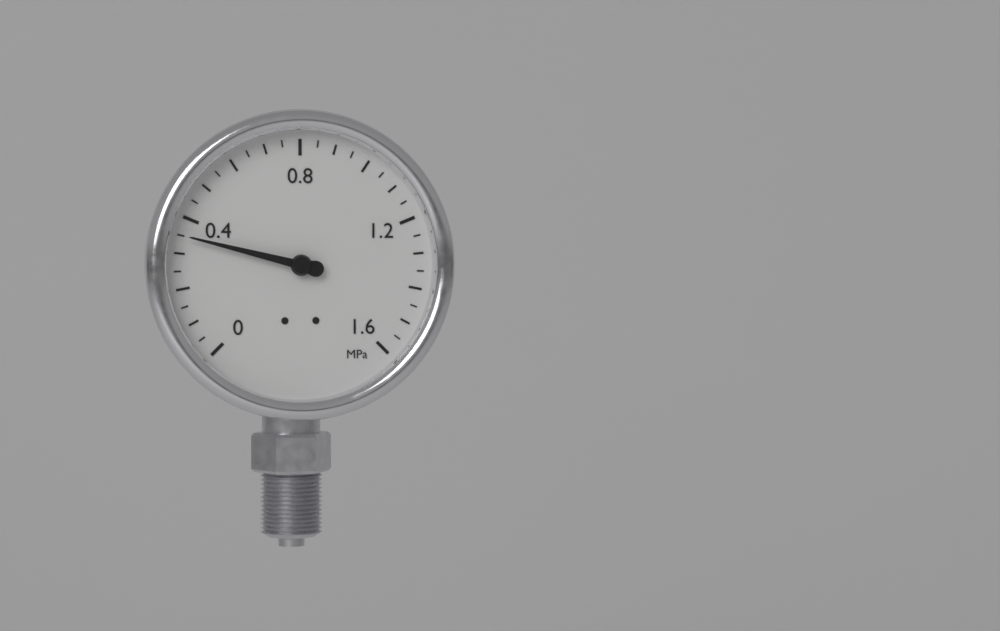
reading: 0.35 MPa
